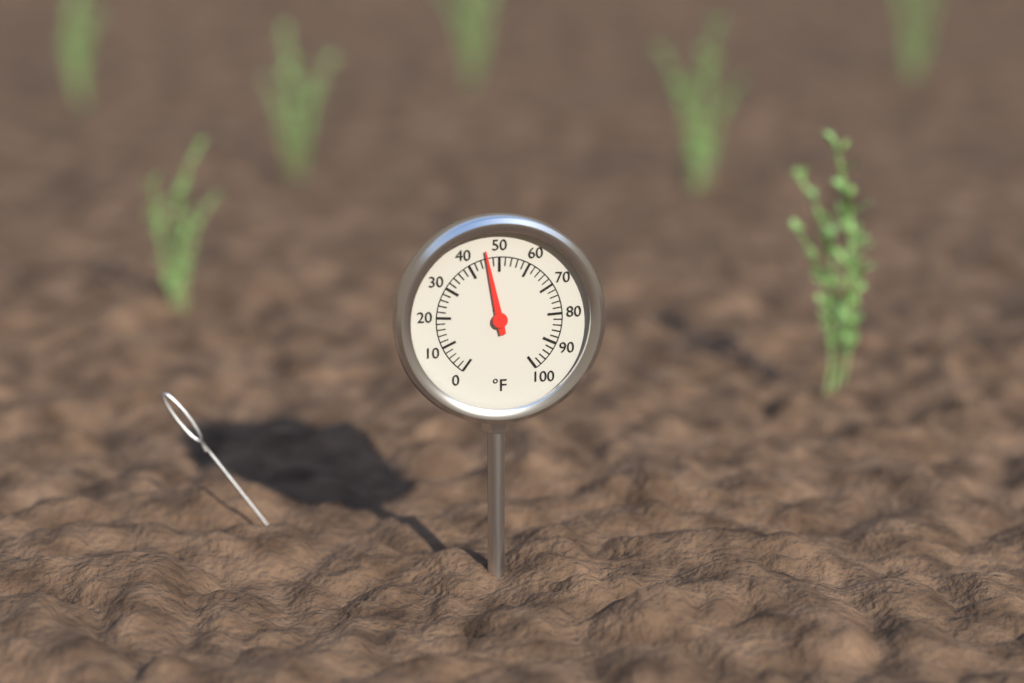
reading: 46 °F
